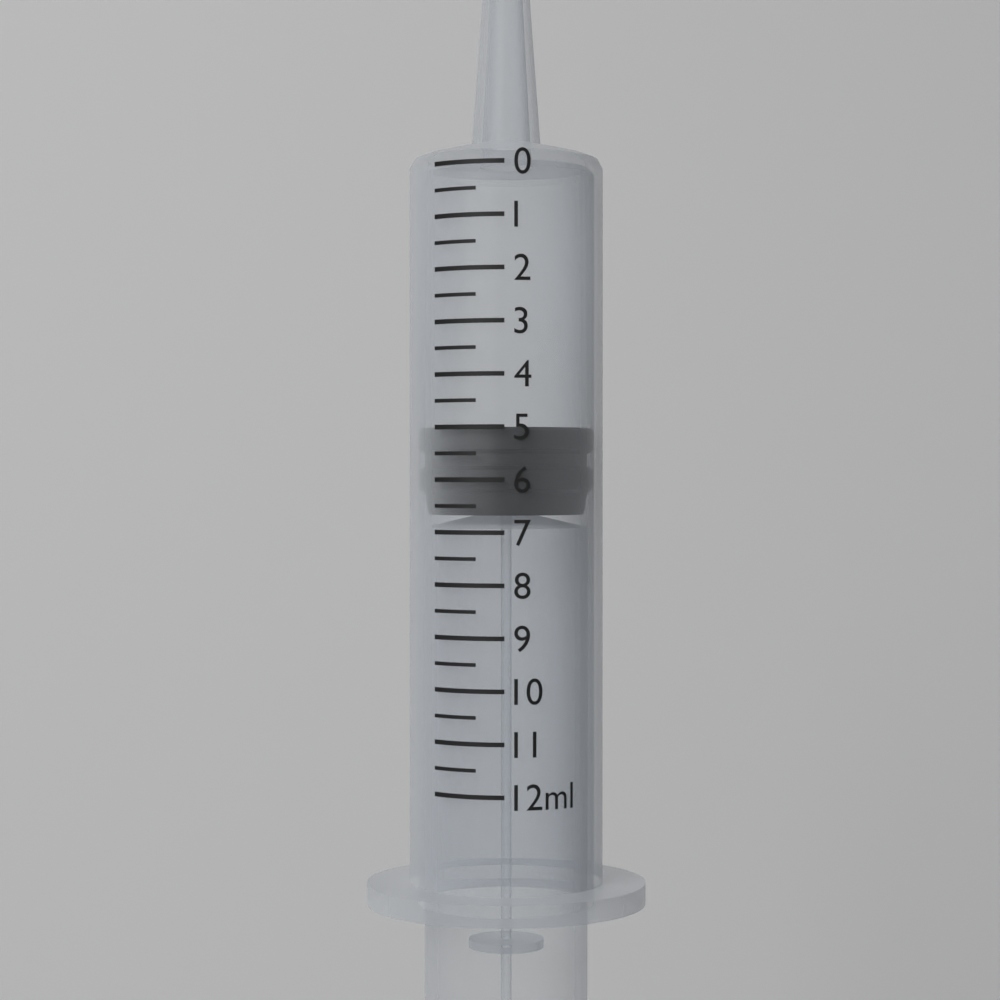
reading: 5.0 ml
